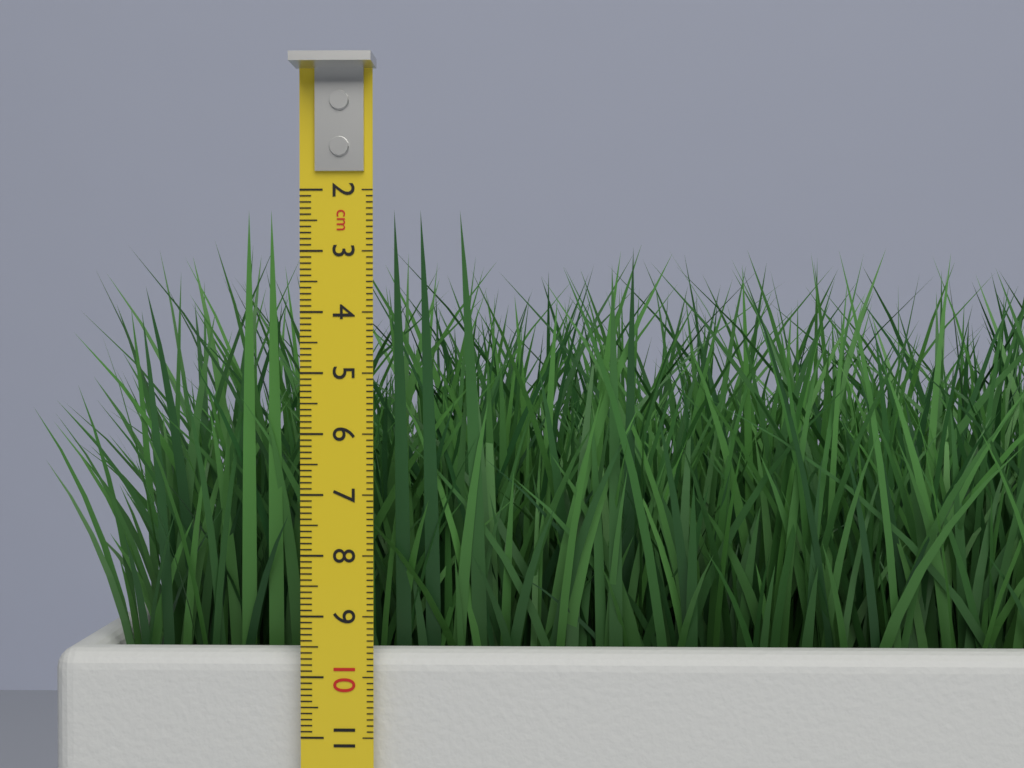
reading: 2.3 cm
